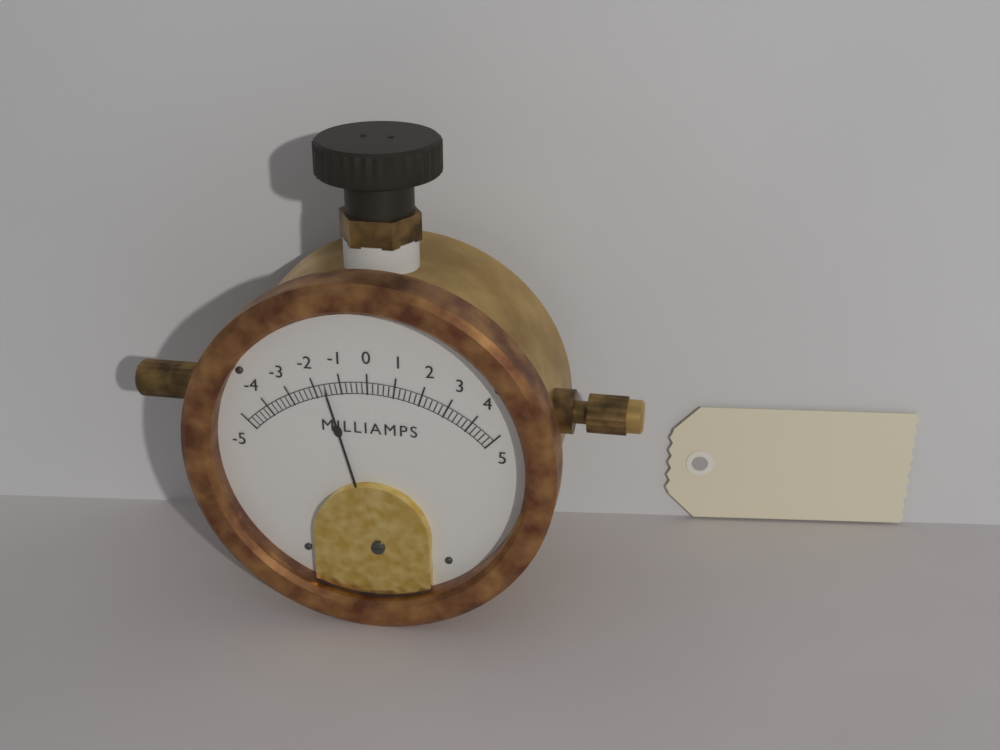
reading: -1.6 mA
